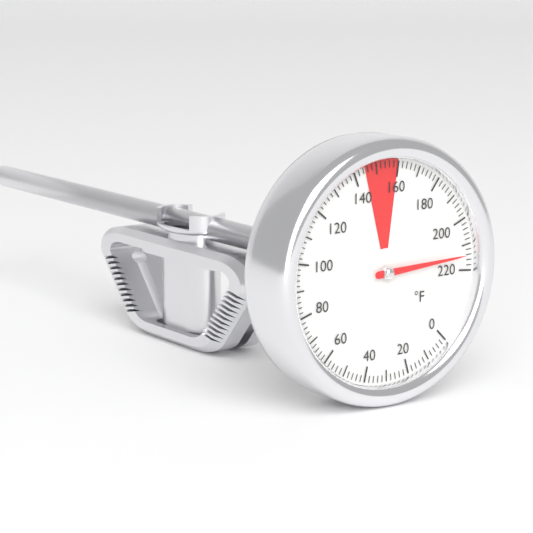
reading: 214 °F
